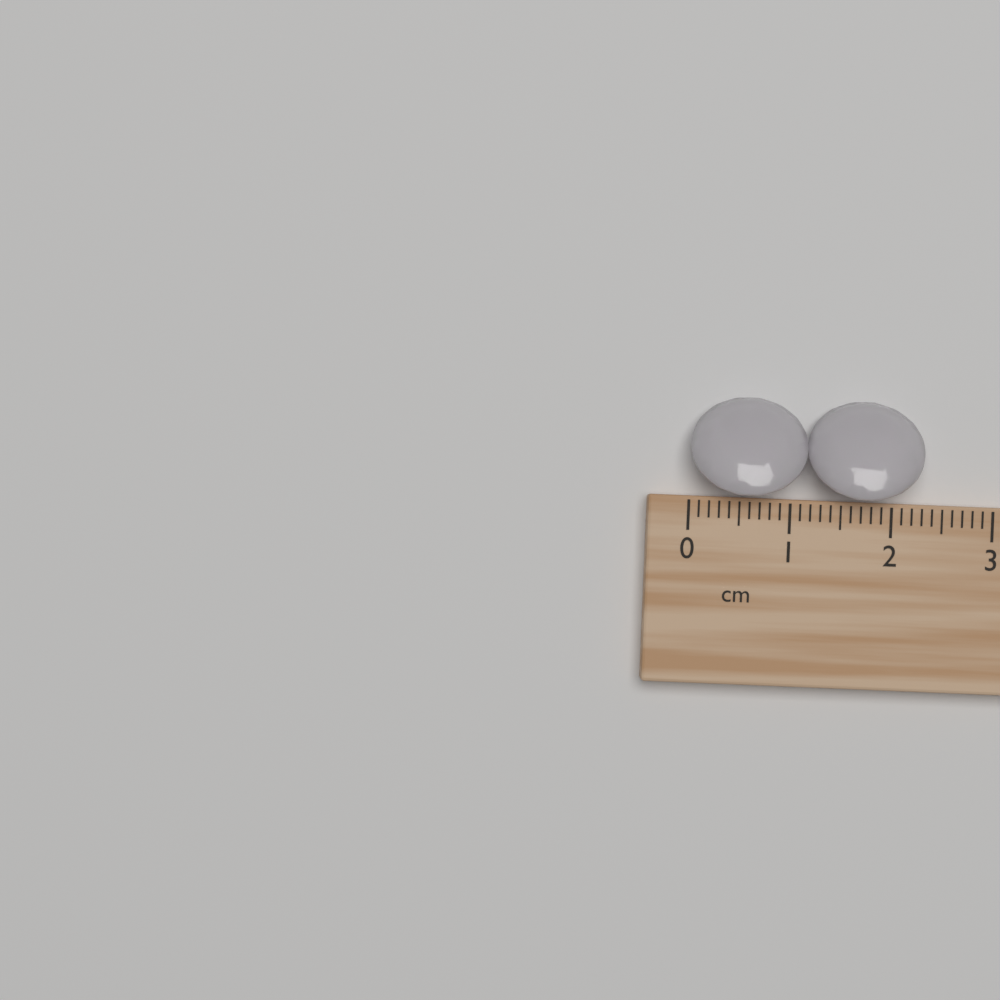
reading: 2.3 cm
